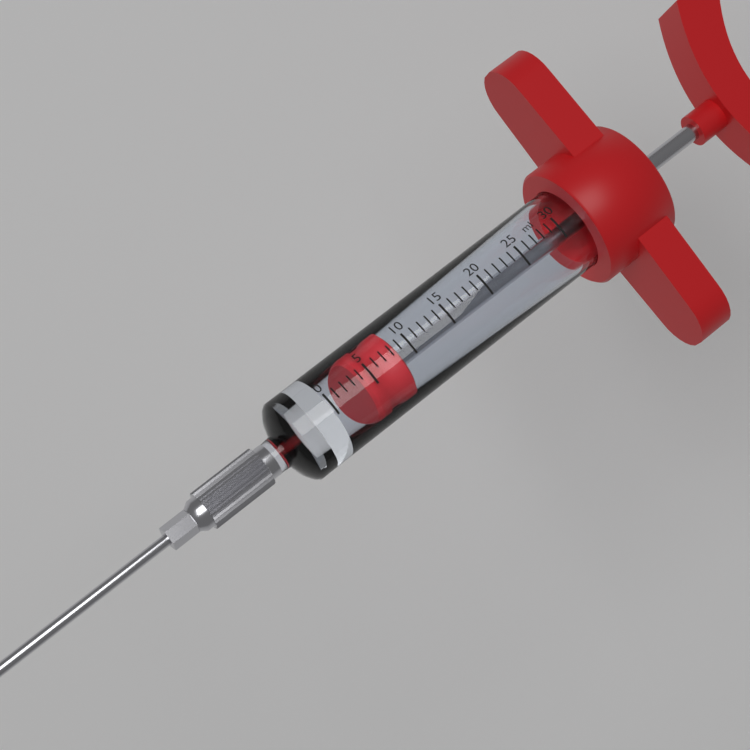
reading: 4 ml
